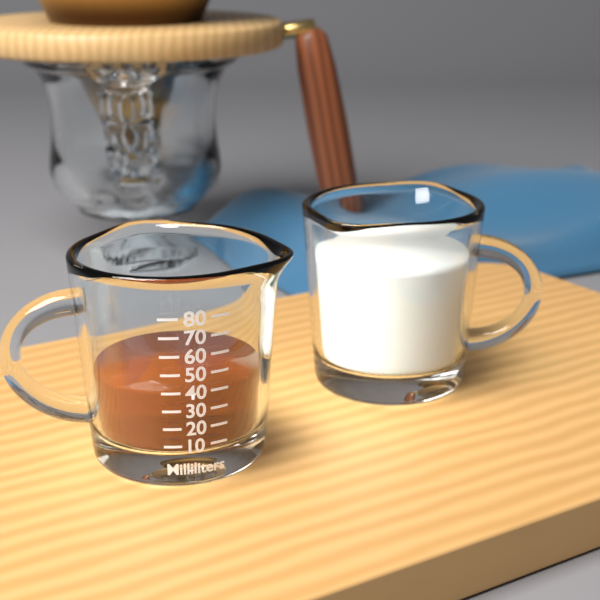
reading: 40 ml
